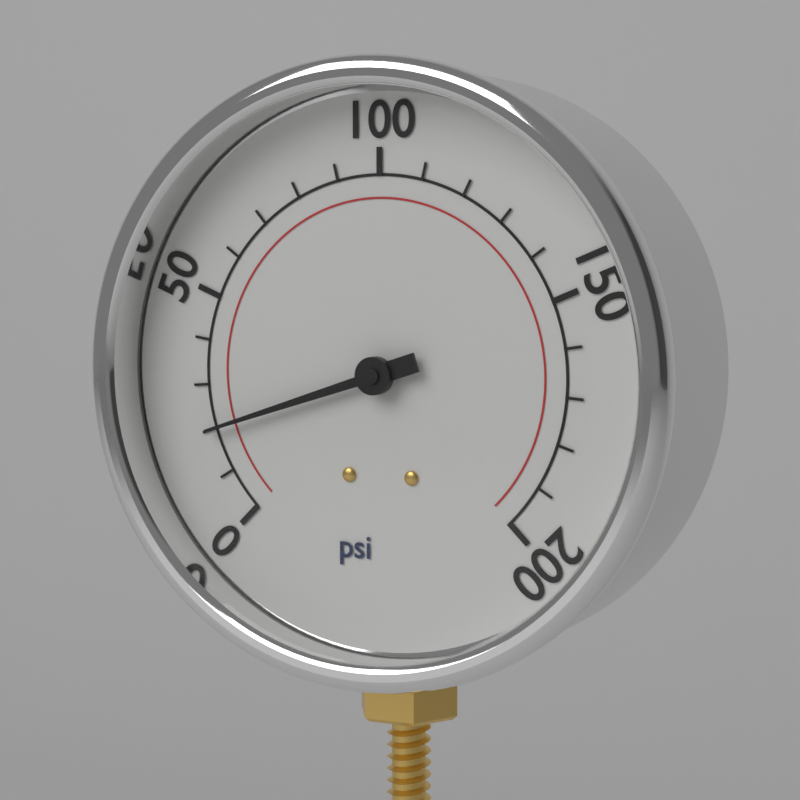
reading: 20 psi
